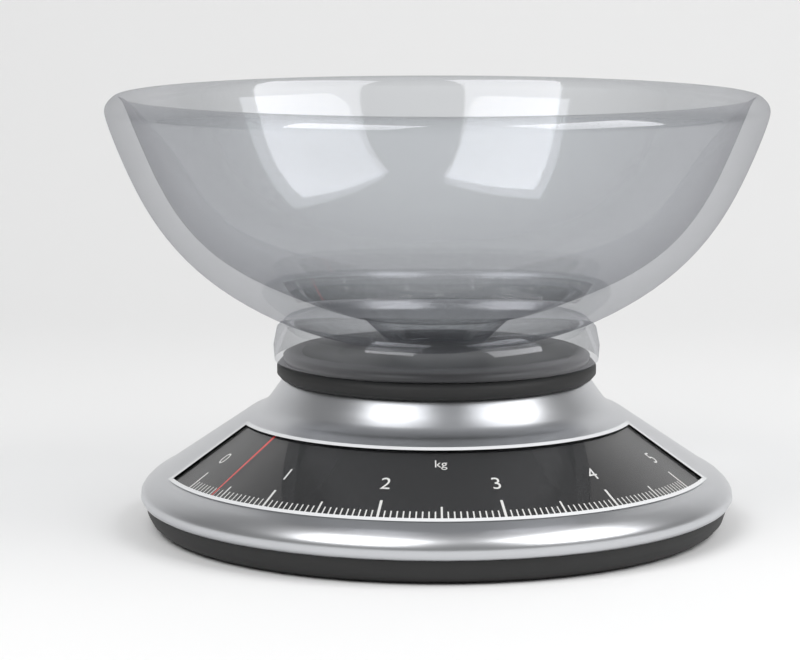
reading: 0.40 kg
